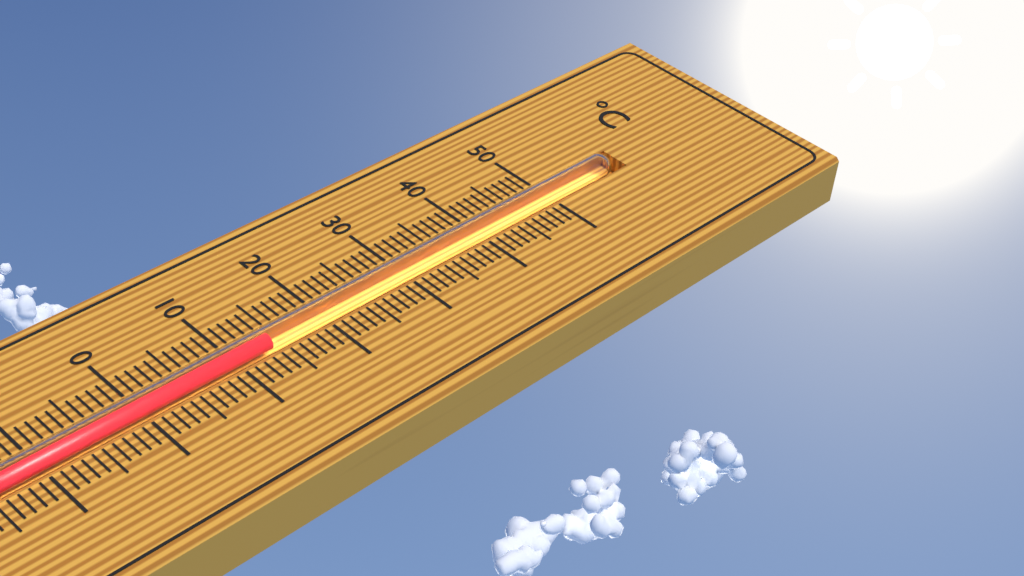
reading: 14 °C
